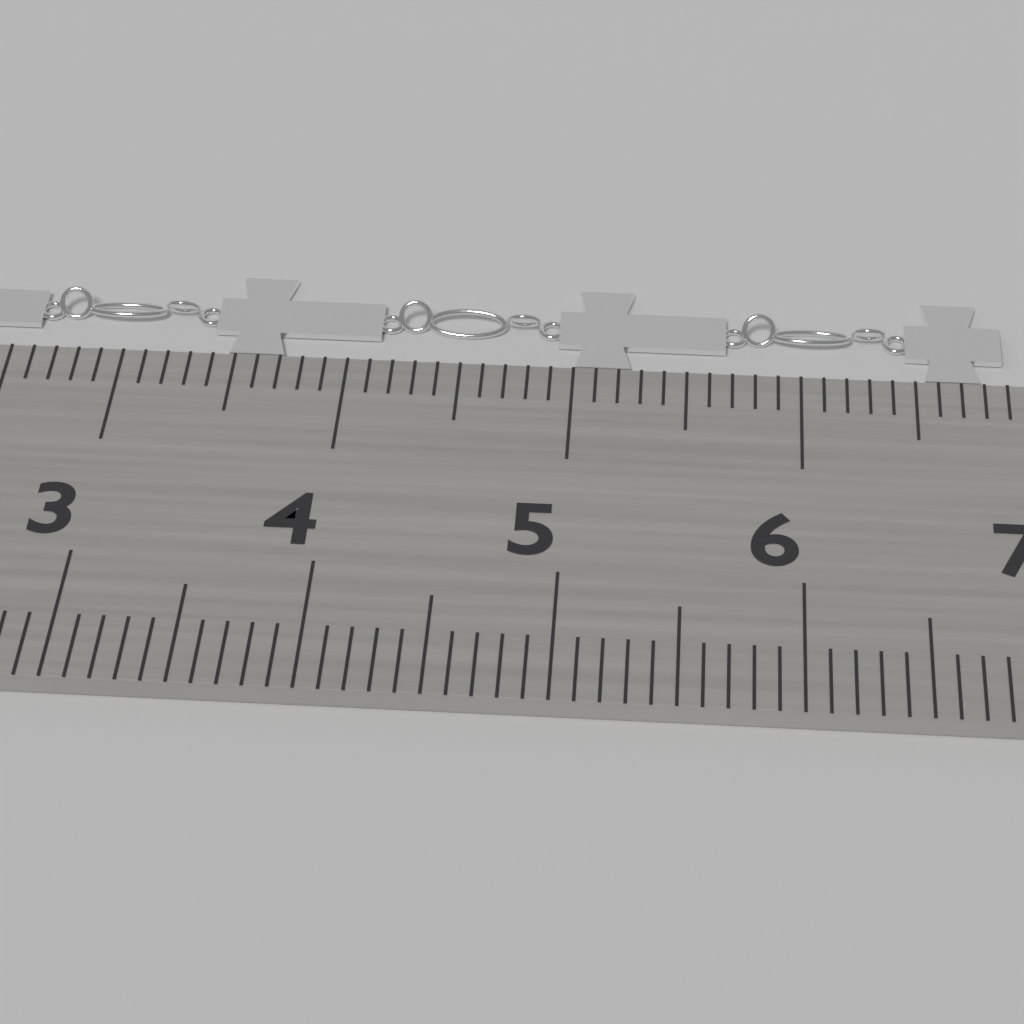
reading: 6.9 cm
